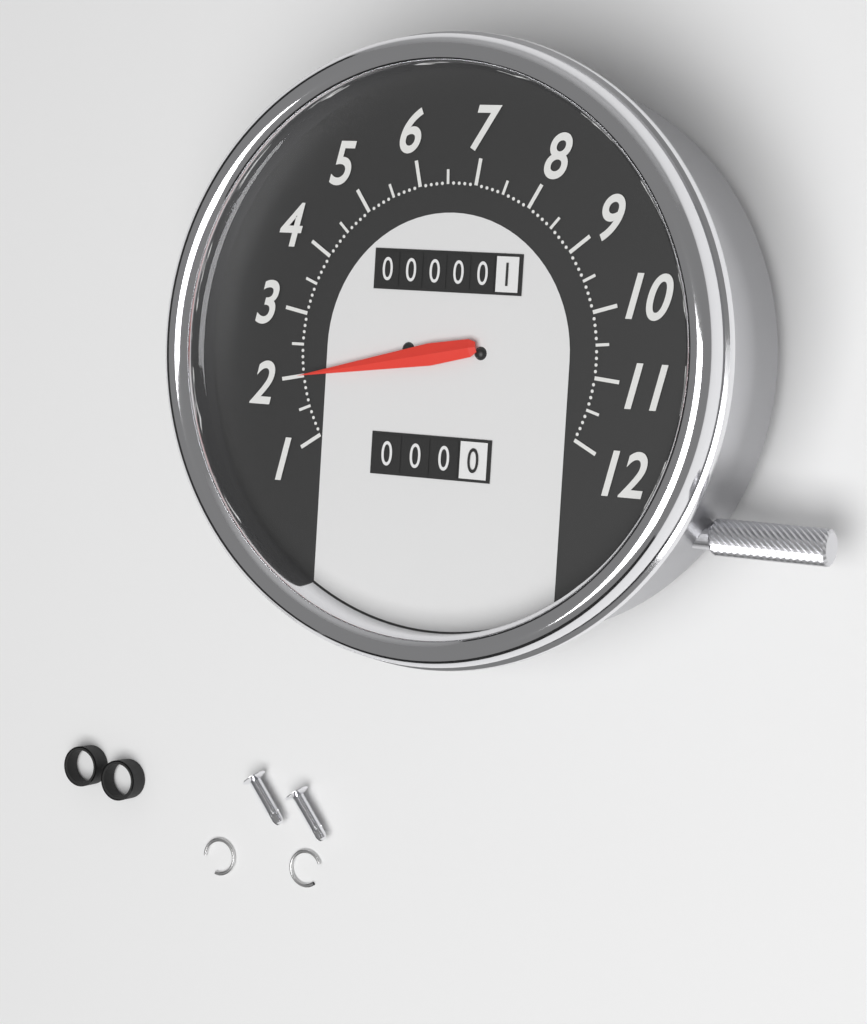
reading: 2.0 (no unit)
